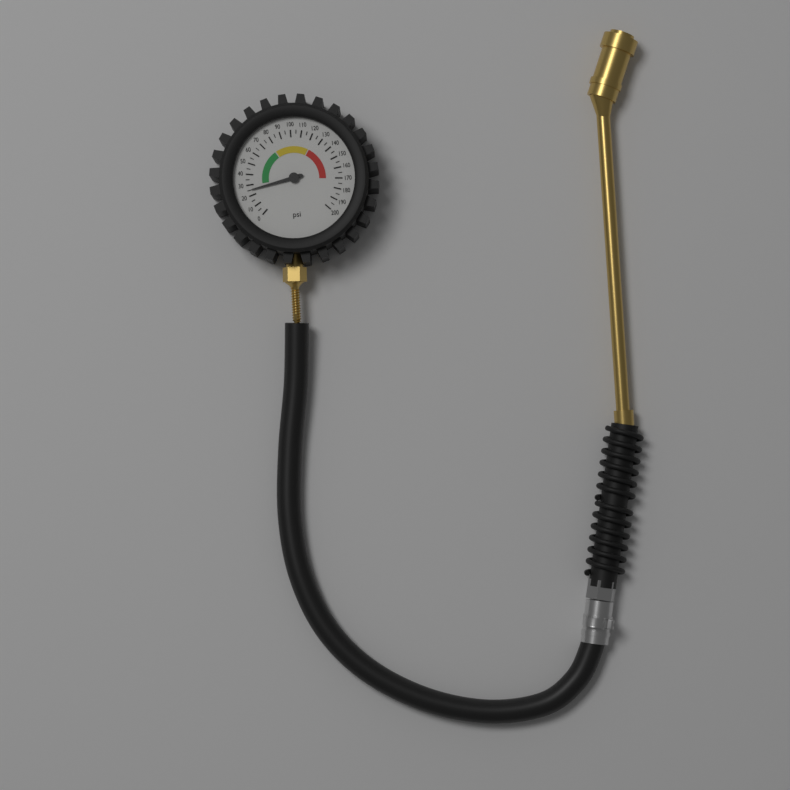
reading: 25 psi
